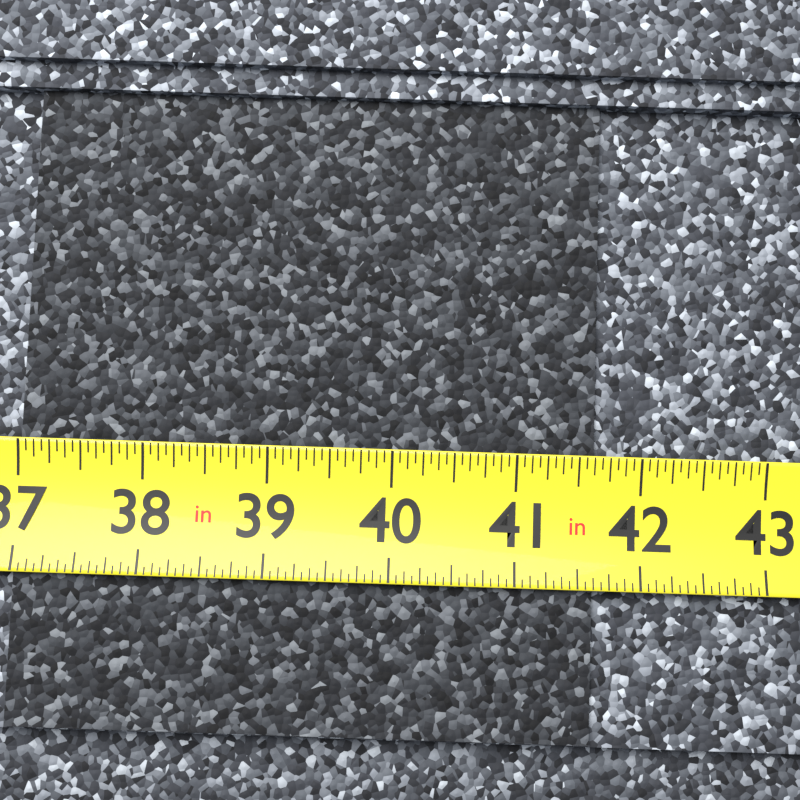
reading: 41.6250 in
